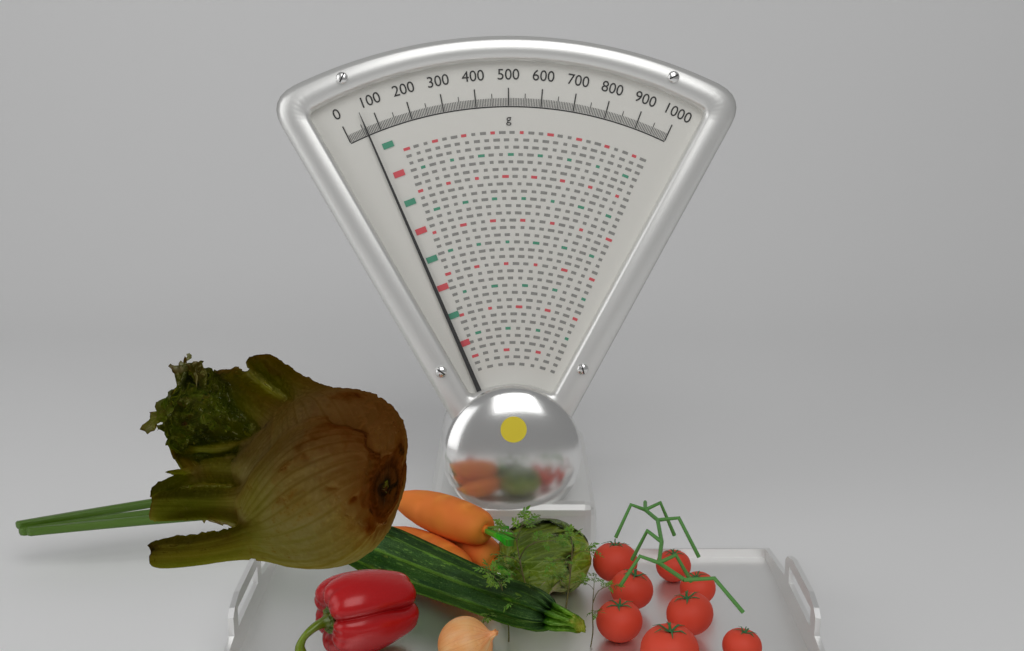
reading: 60 g
